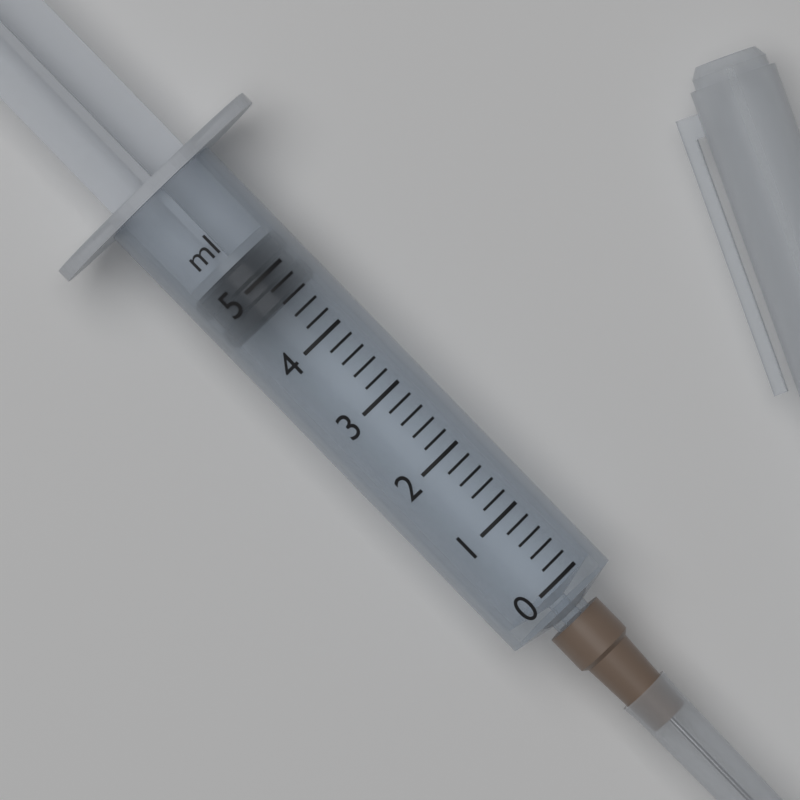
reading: 4.6 ml
